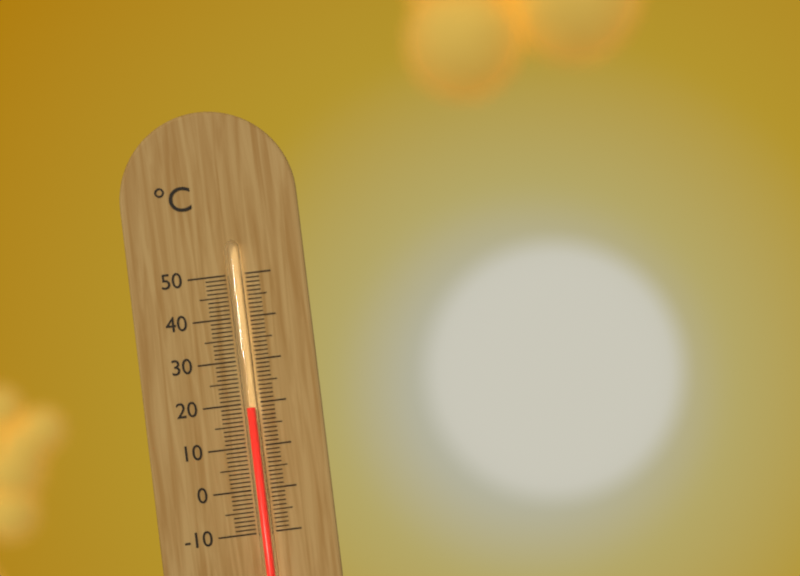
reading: 19 °C
